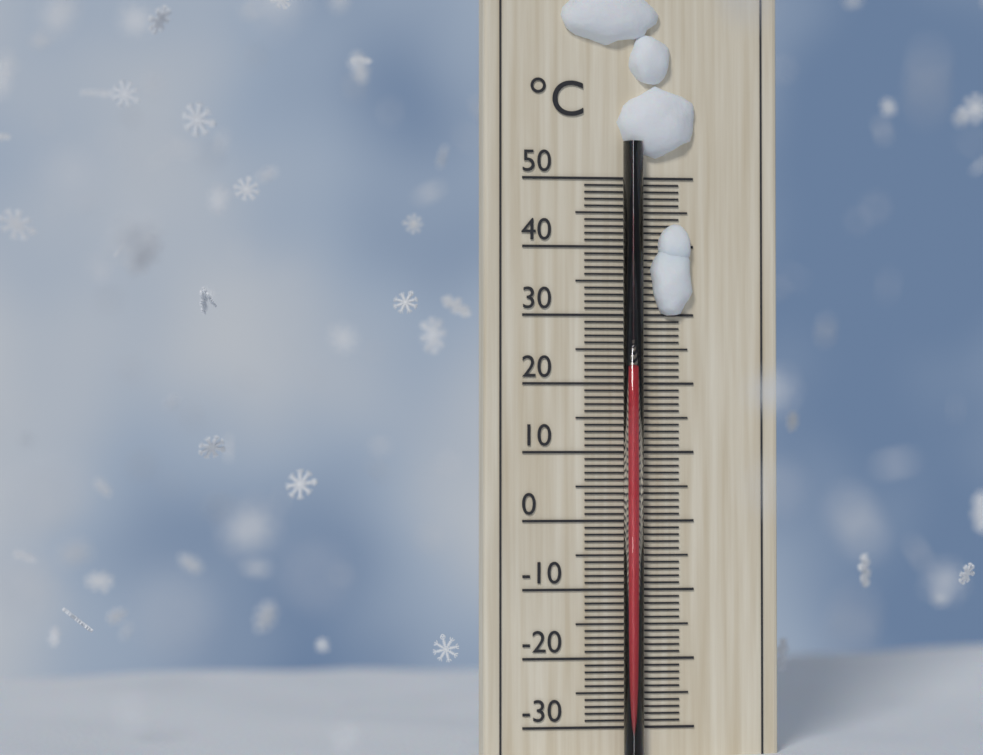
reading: 22 °C
